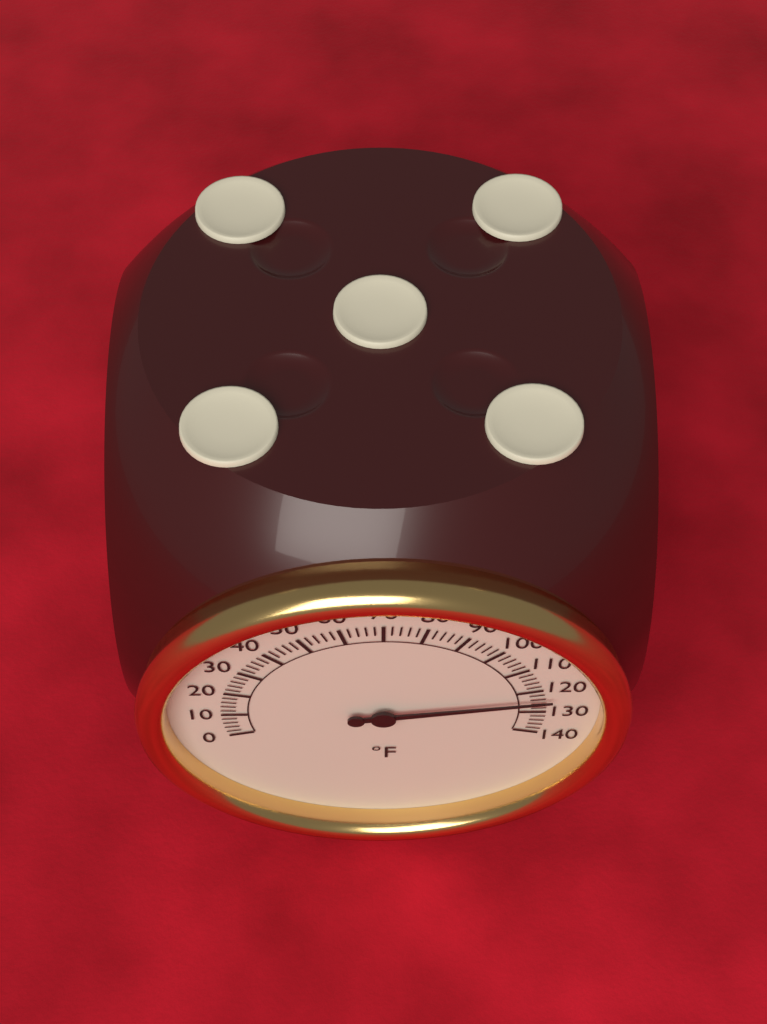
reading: 124 °F
